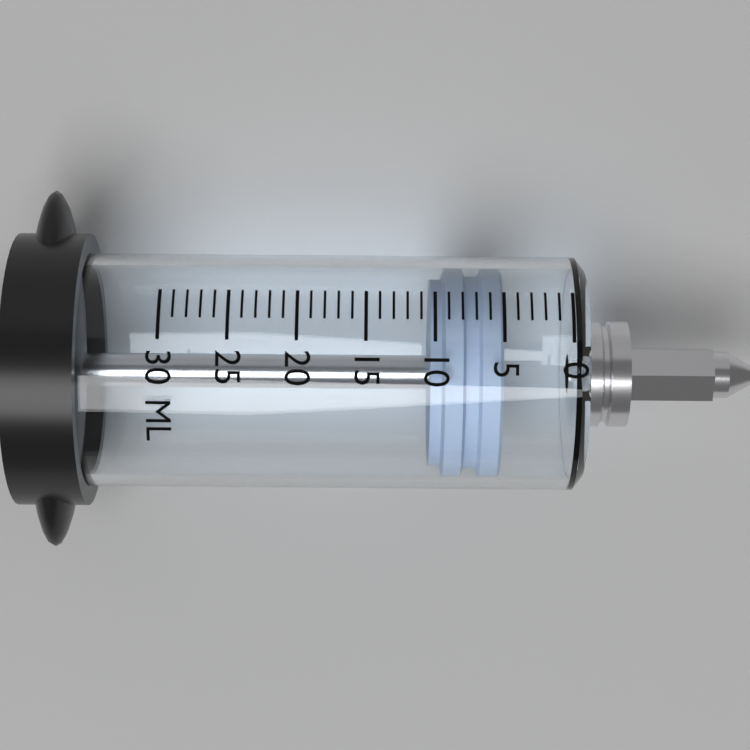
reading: 5 ml
